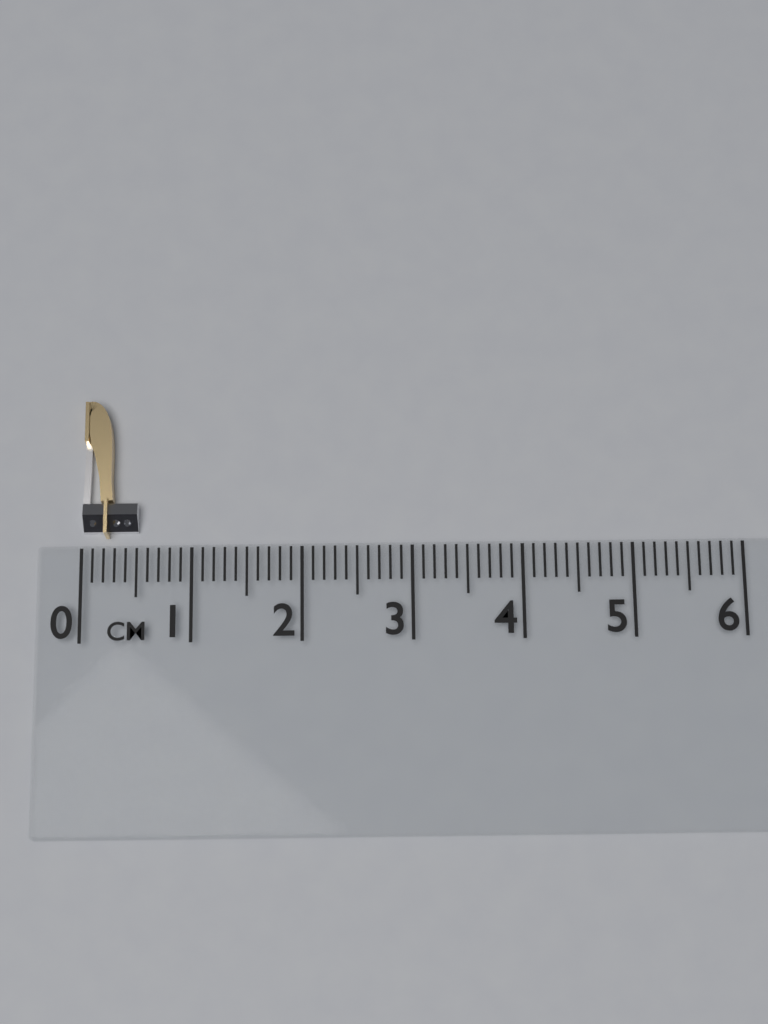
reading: 0.5 cm
